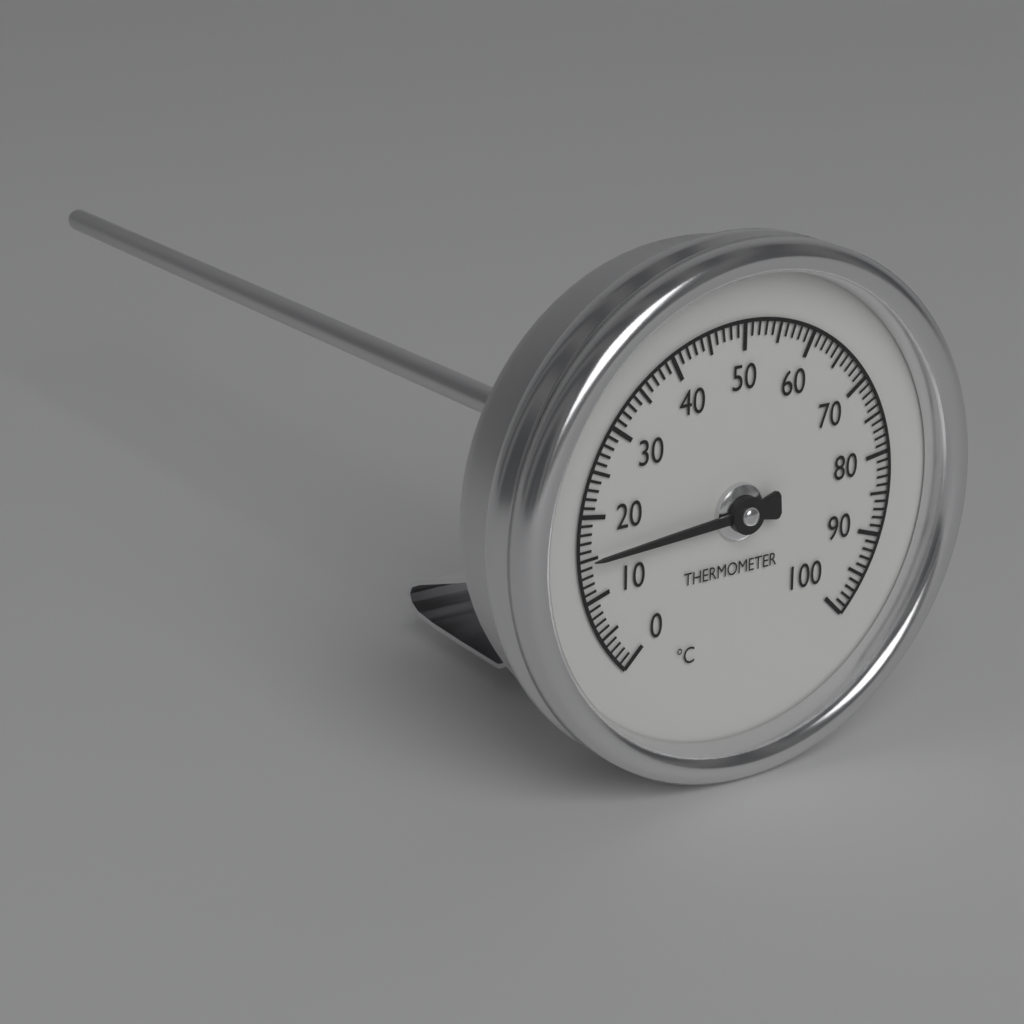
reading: 15 °C
